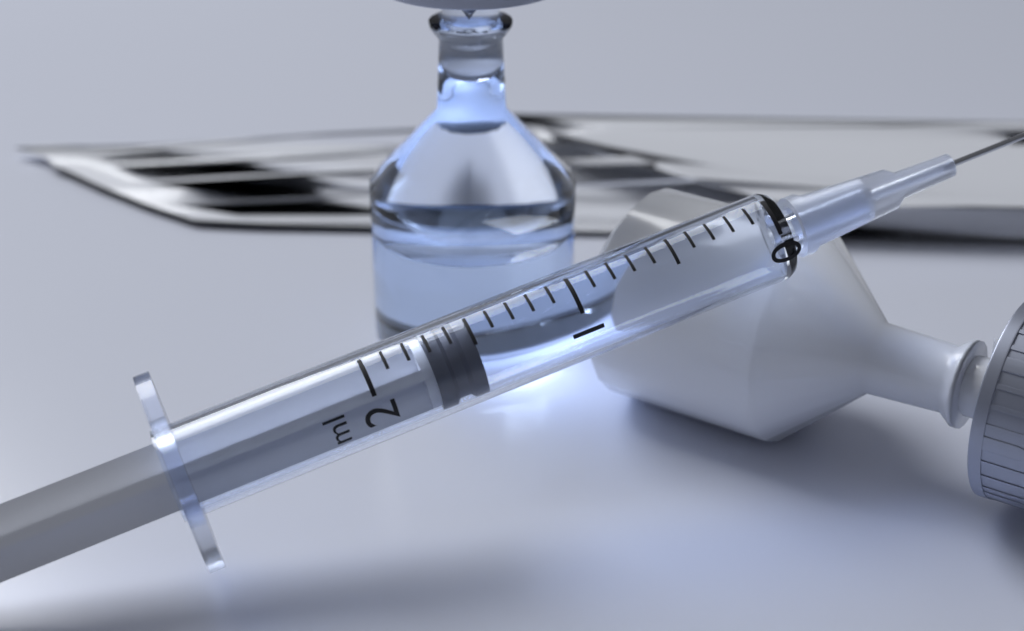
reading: 1.5 ml
